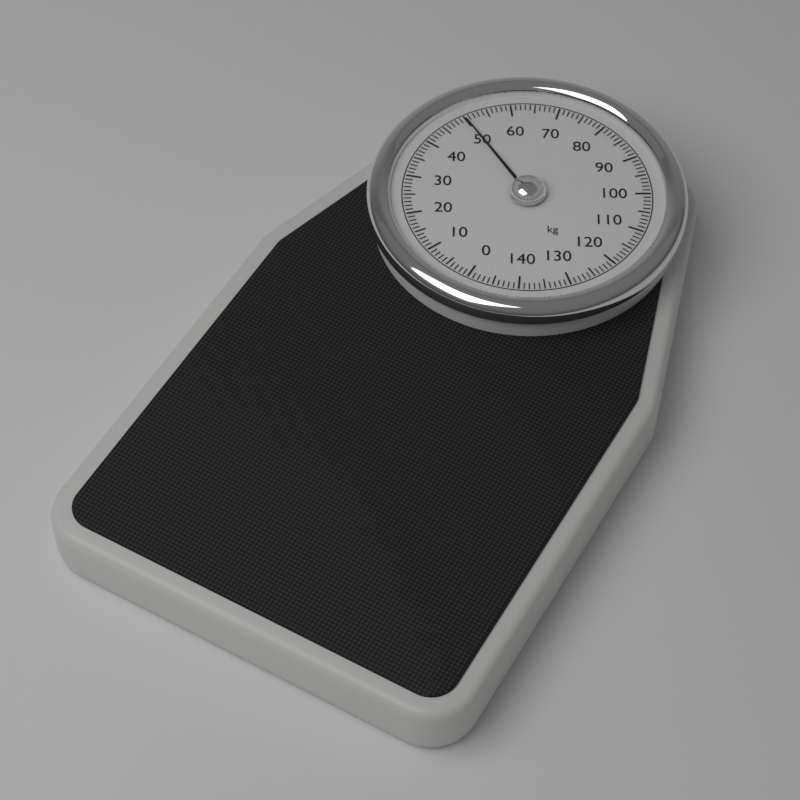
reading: 50 kg
